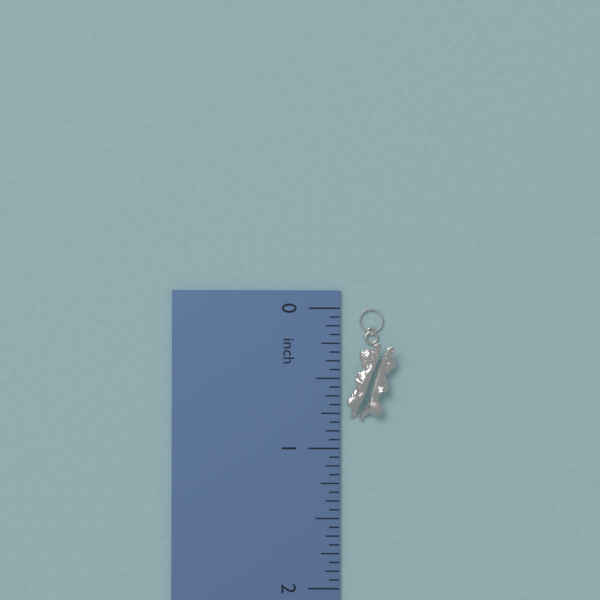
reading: 0.8125 inch
